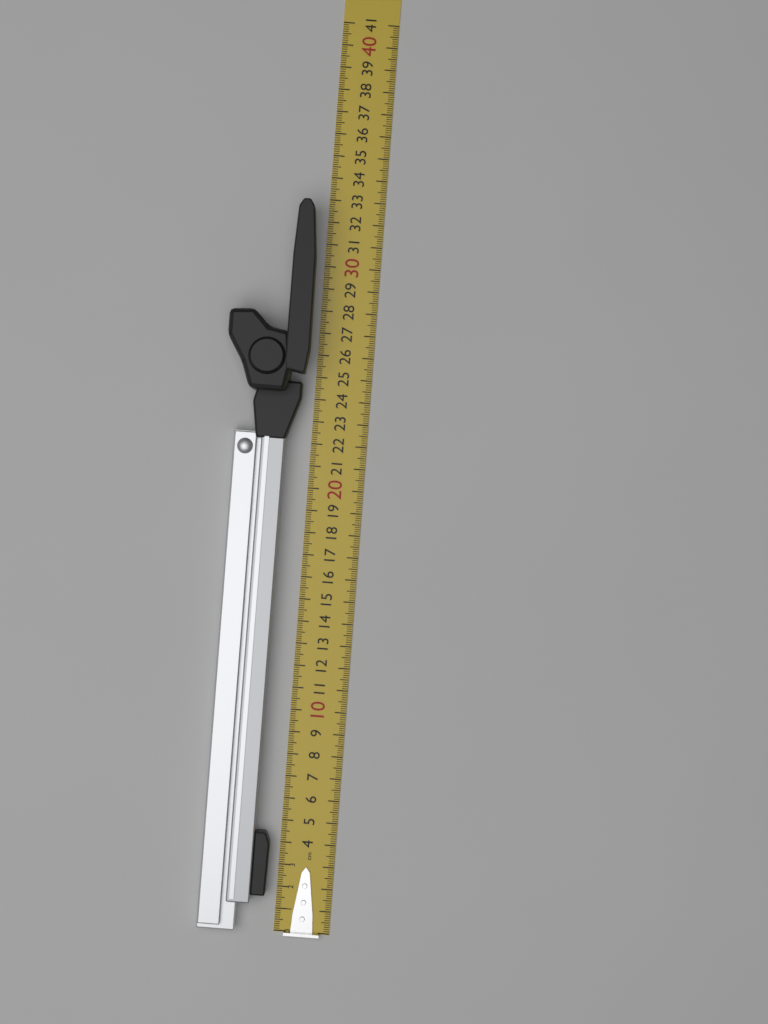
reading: 32.7 cm
